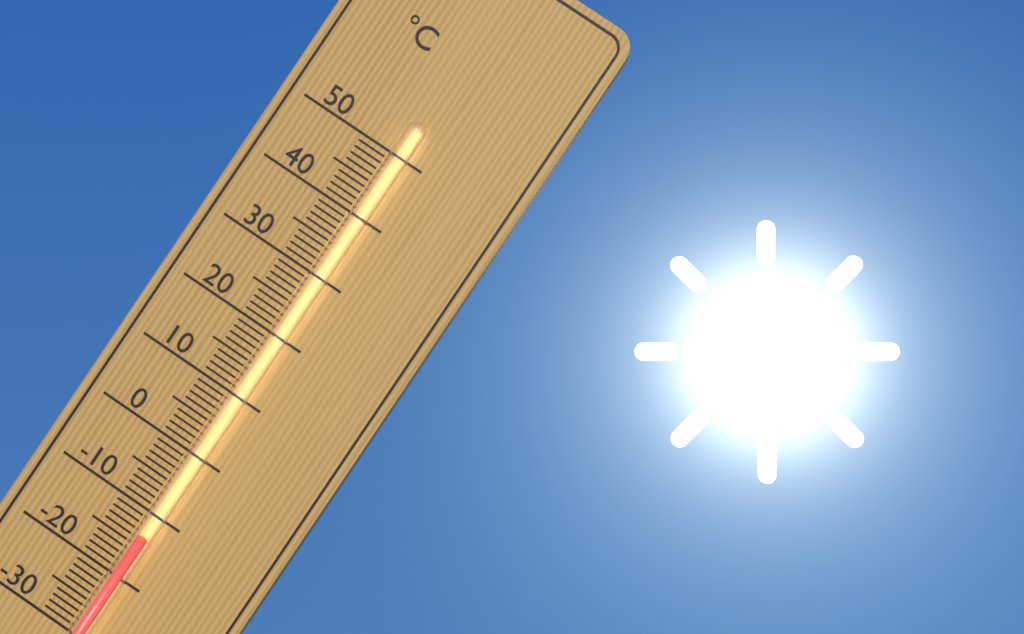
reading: -13 °C
